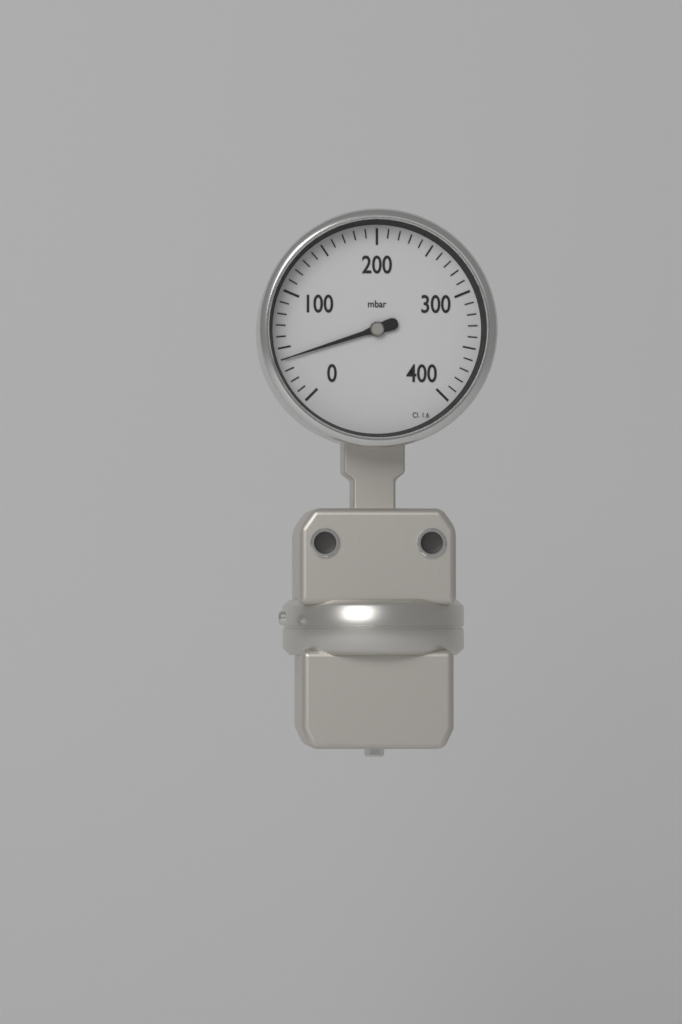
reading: 40 mbar
